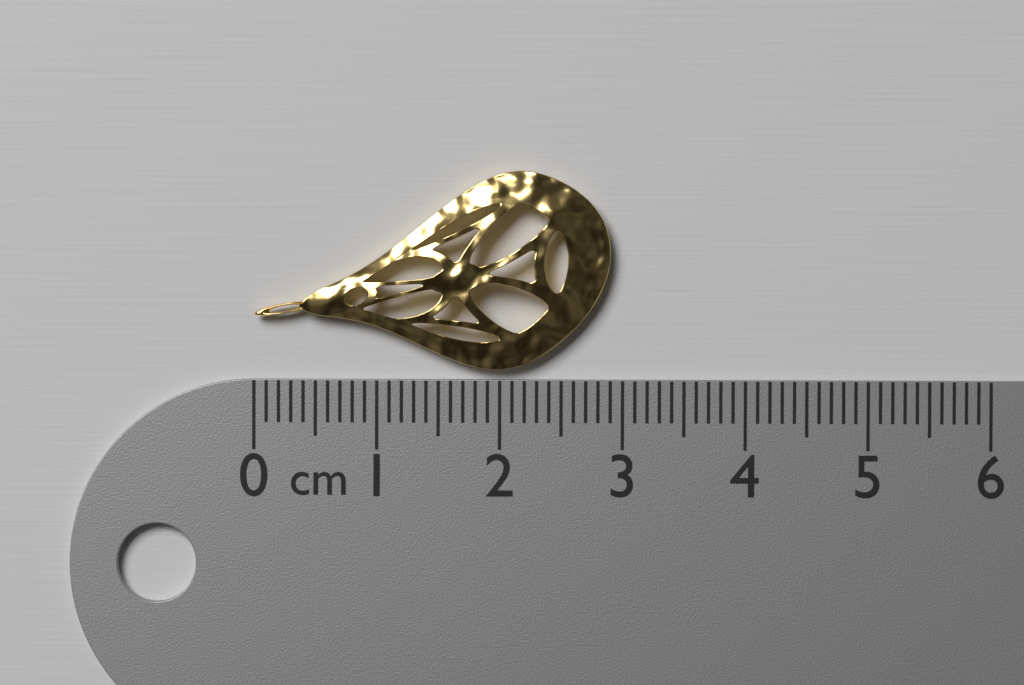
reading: 2.9 cm
